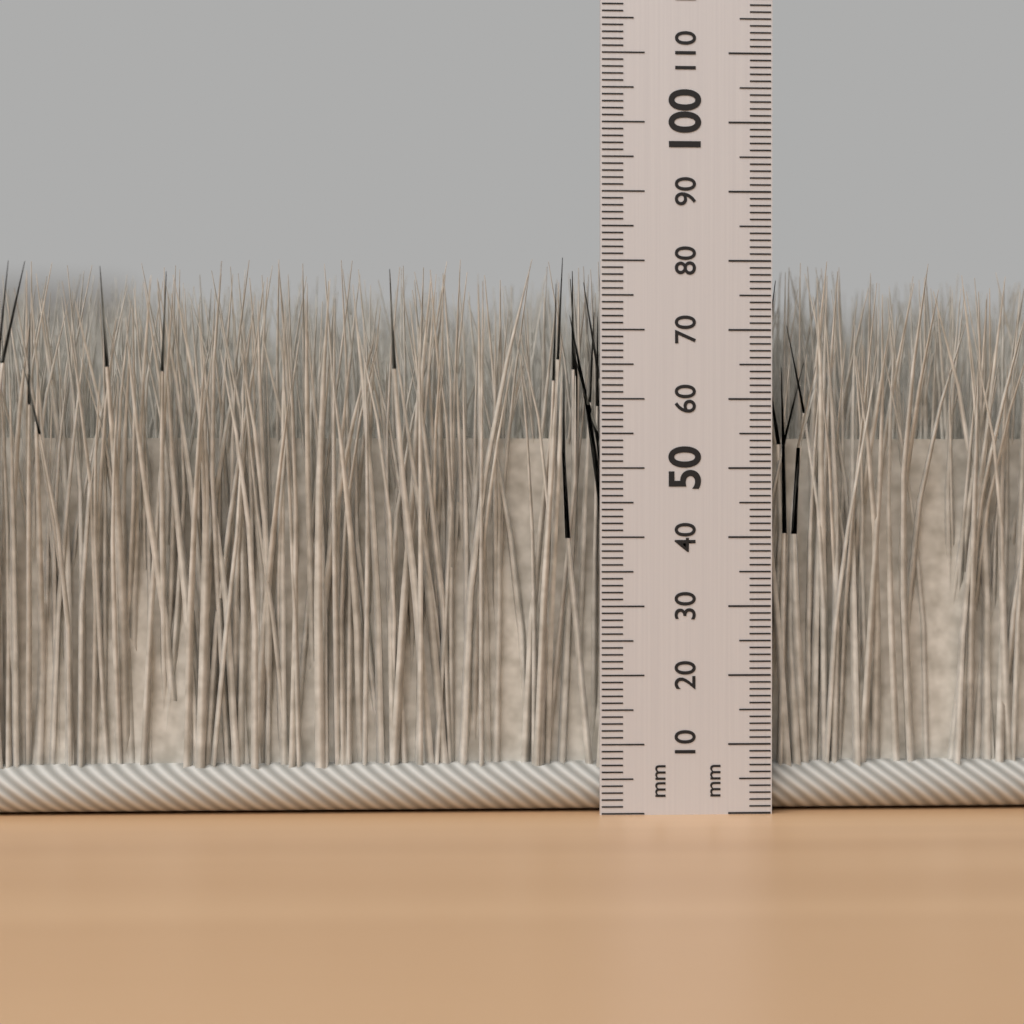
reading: 80 mm
